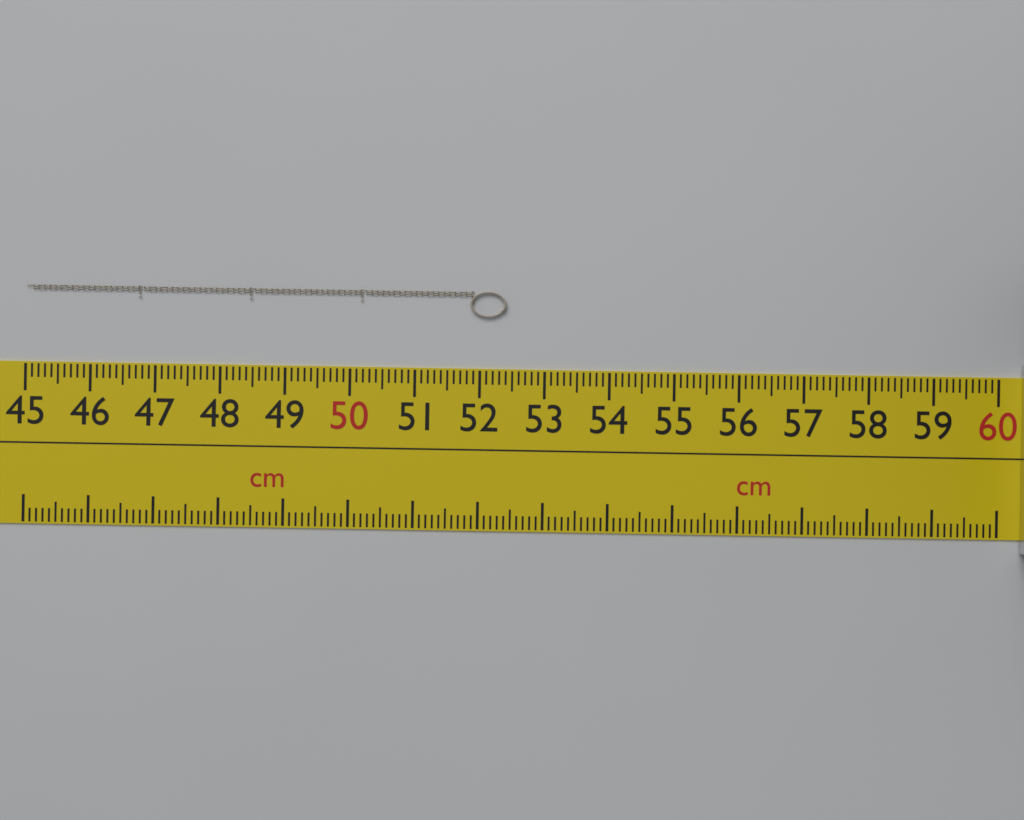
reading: 52.4 cm
